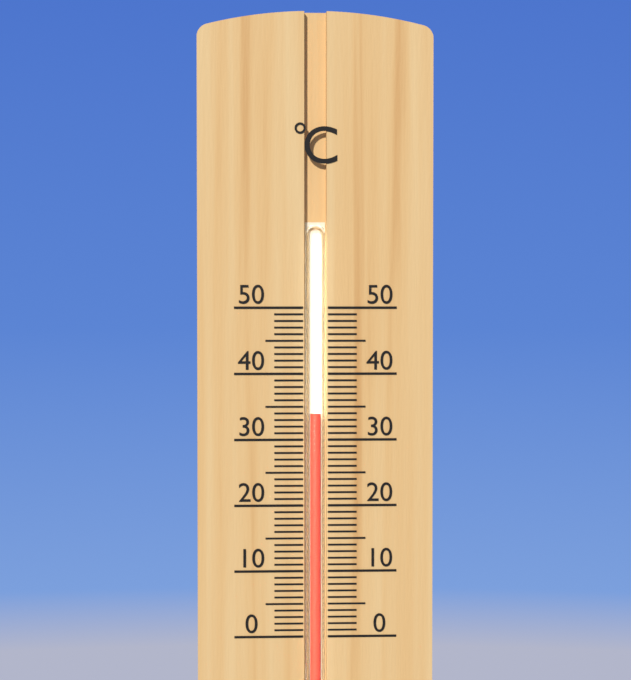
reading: 34 °C
